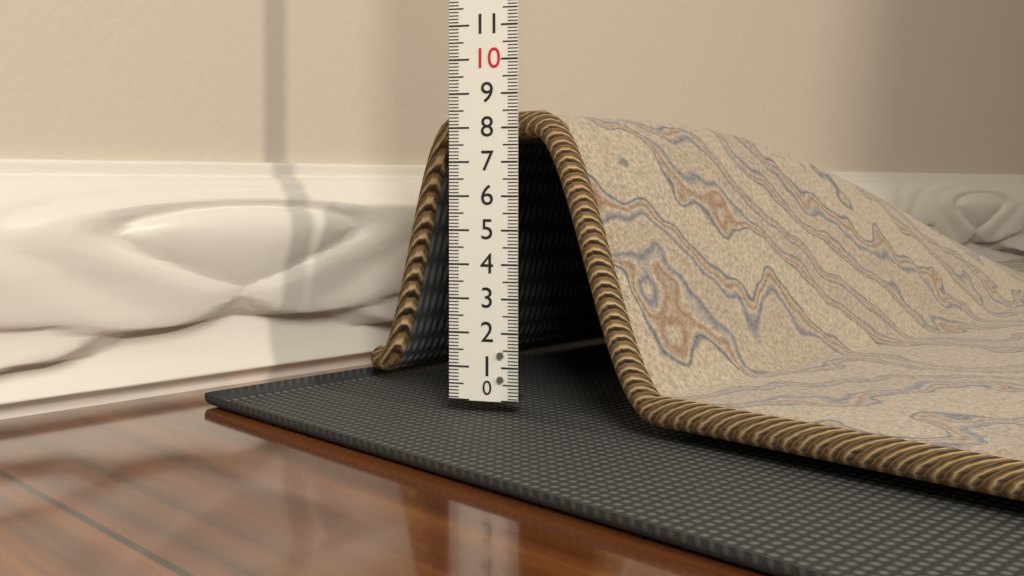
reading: 8.5 (no unit)
